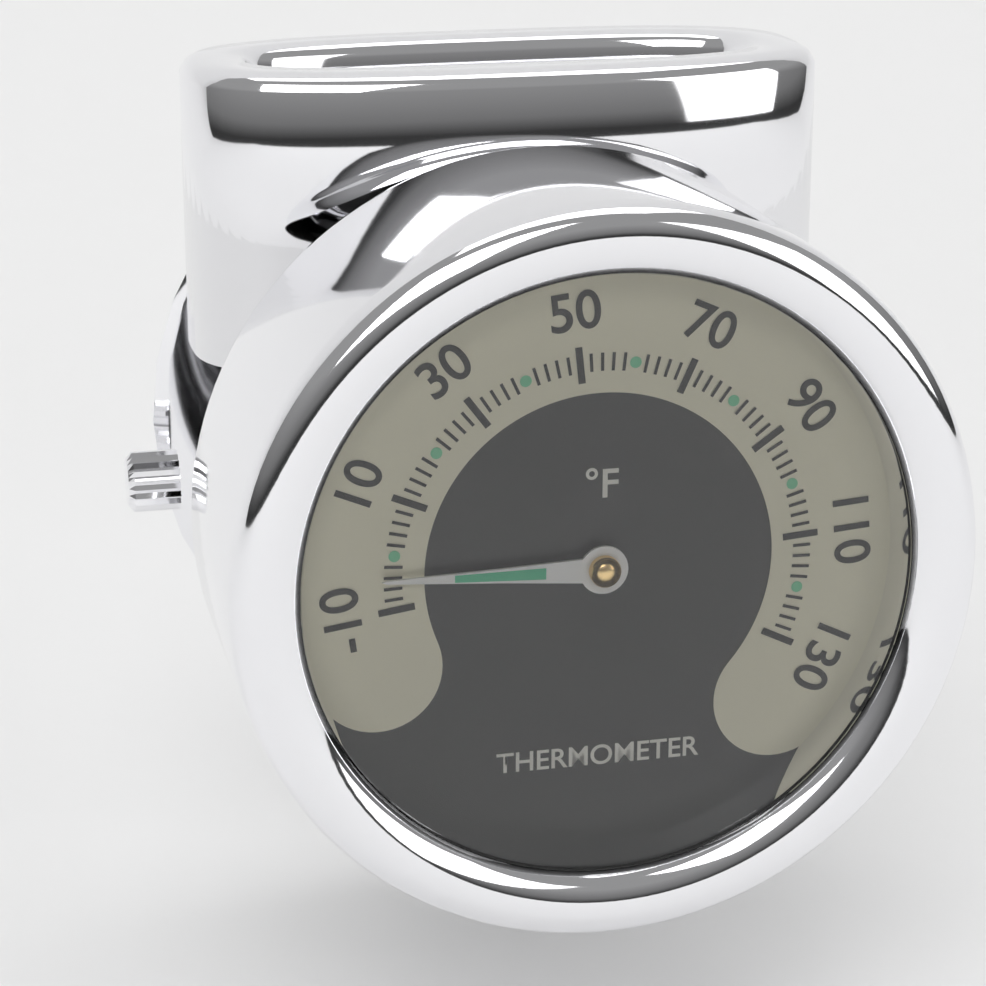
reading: -4 °F
